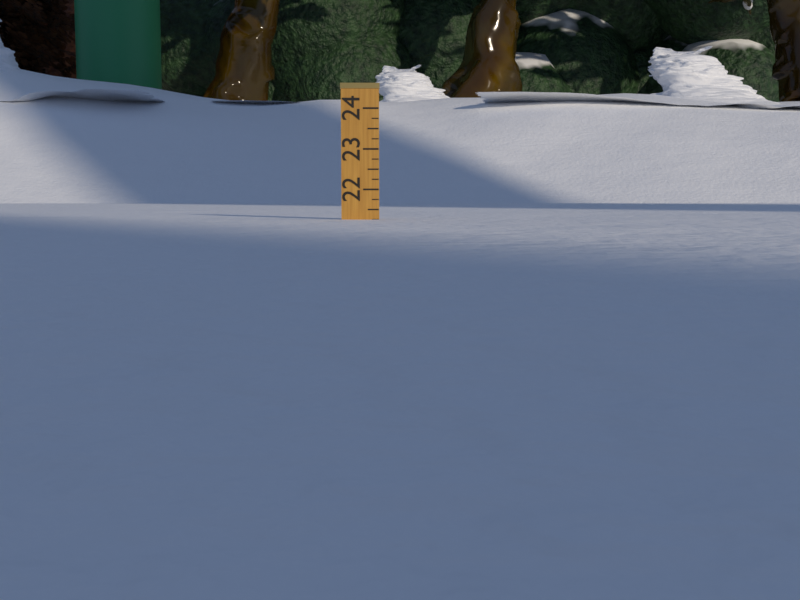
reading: 21.25 (no unit)
